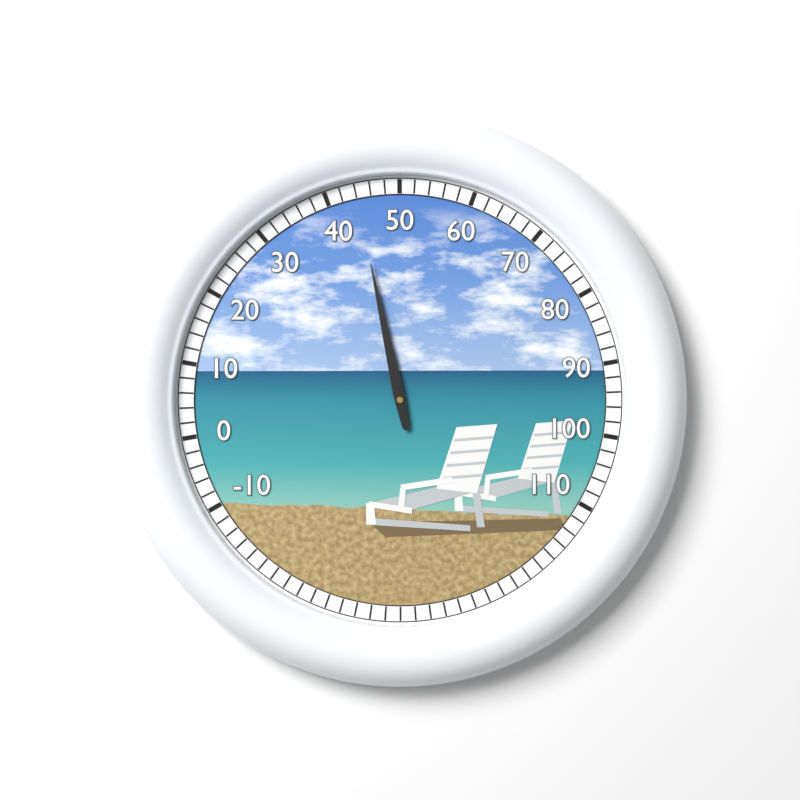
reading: 44 (no unit)
